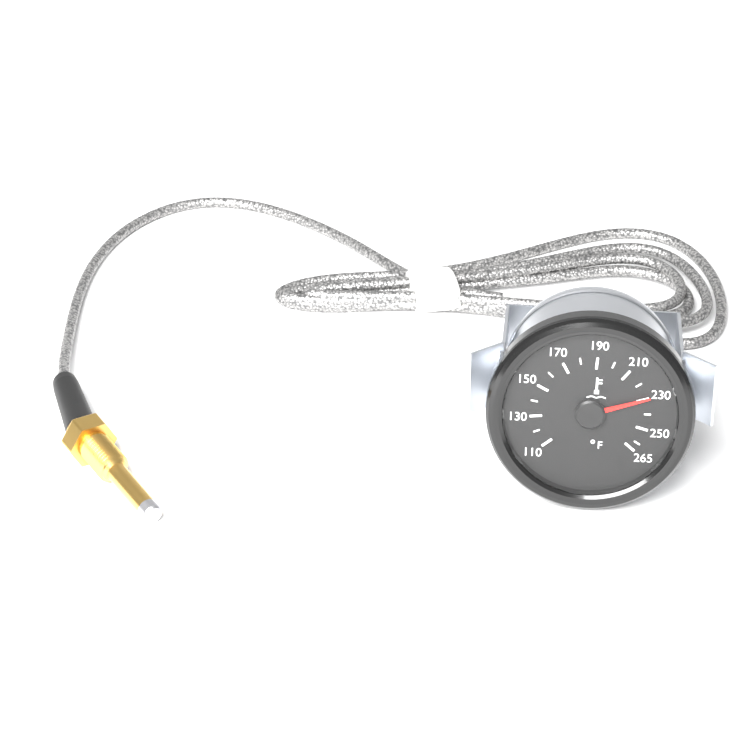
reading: 230 °F
